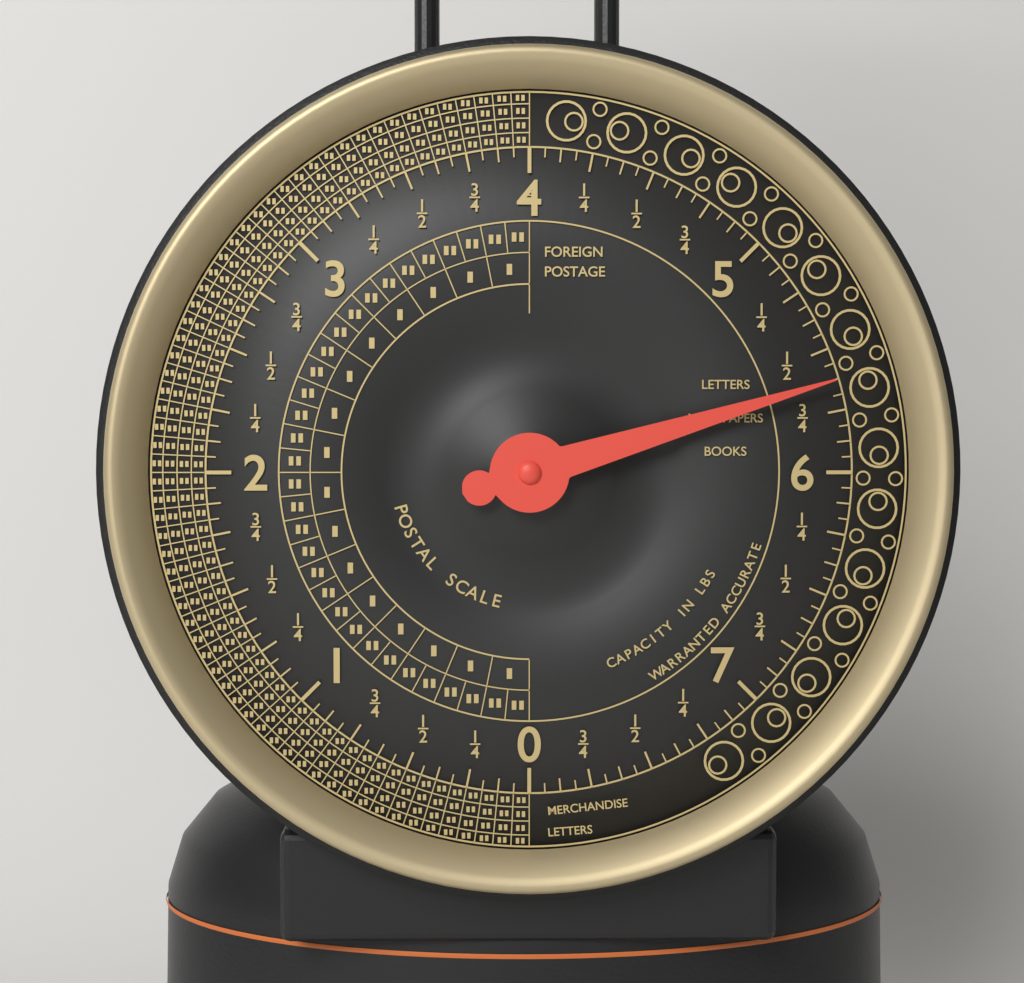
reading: 5.6250 lbs
